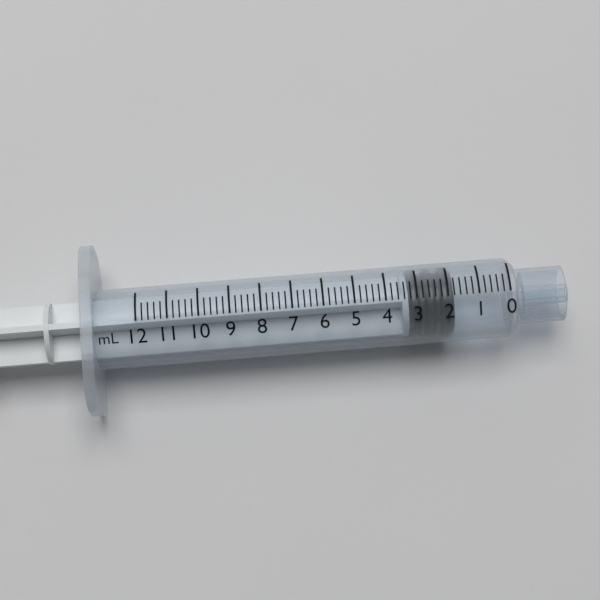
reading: 1.8 mL
